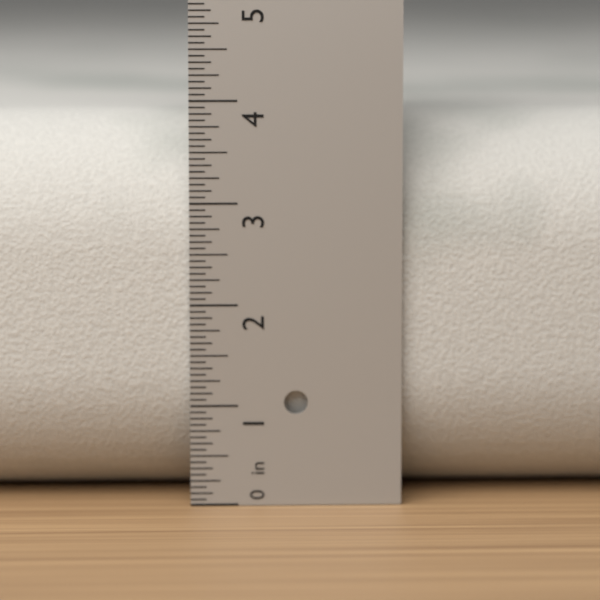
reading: 3.8750 in
